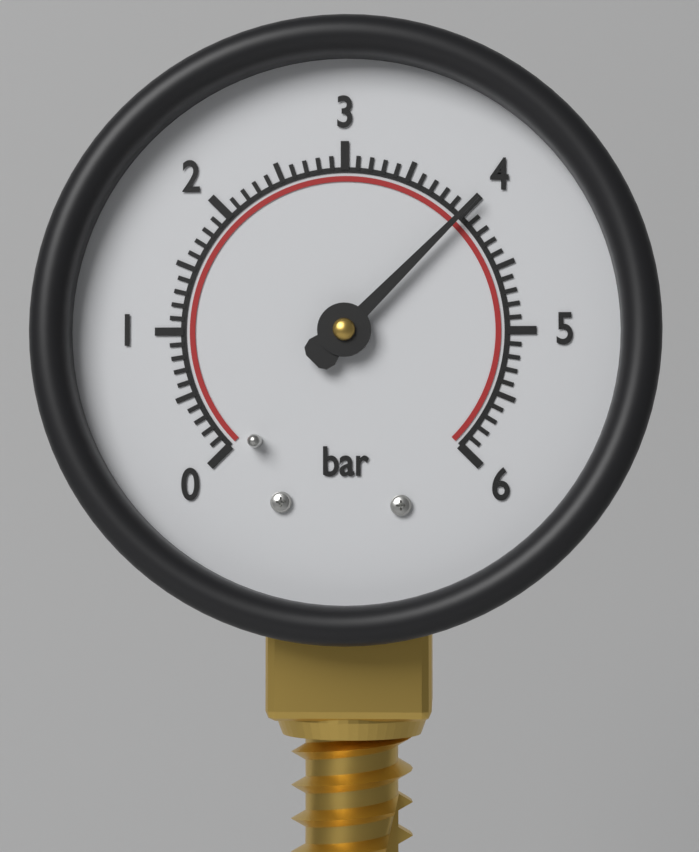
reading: 4.0 bar
